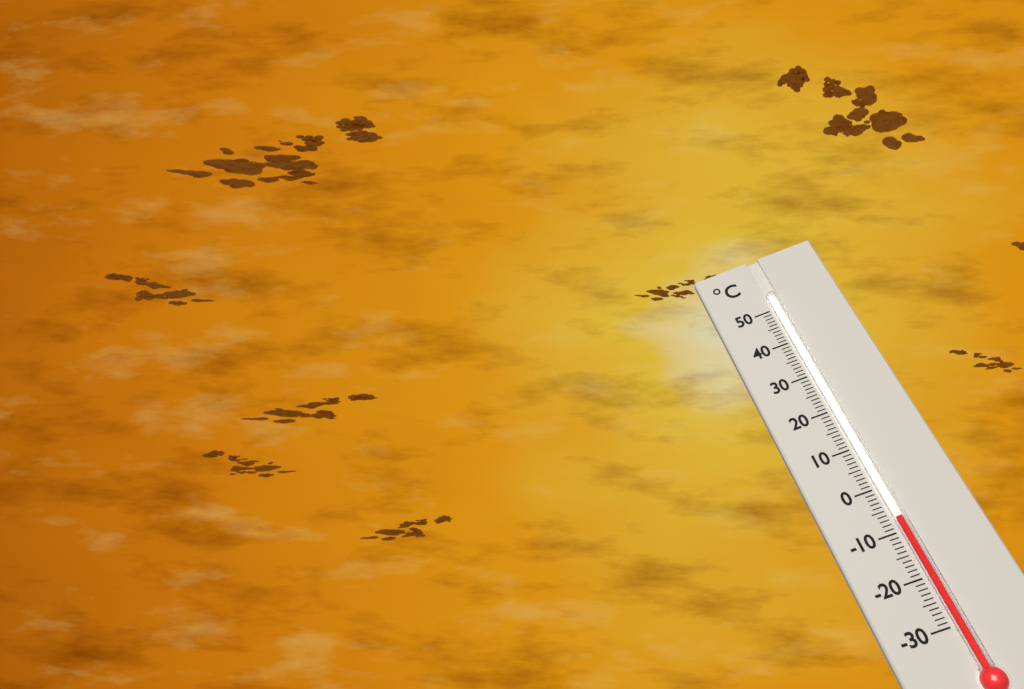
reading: -7 °C
